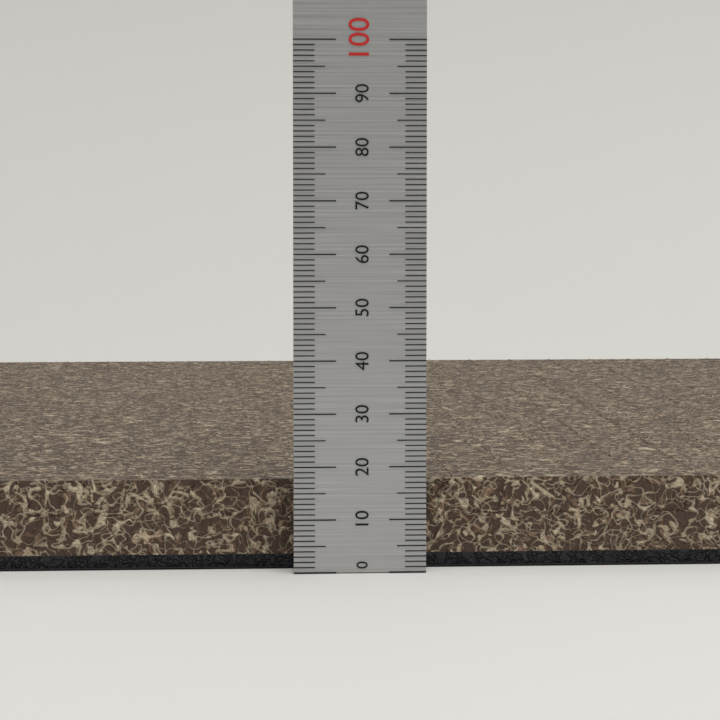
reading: 17 (no unit)
